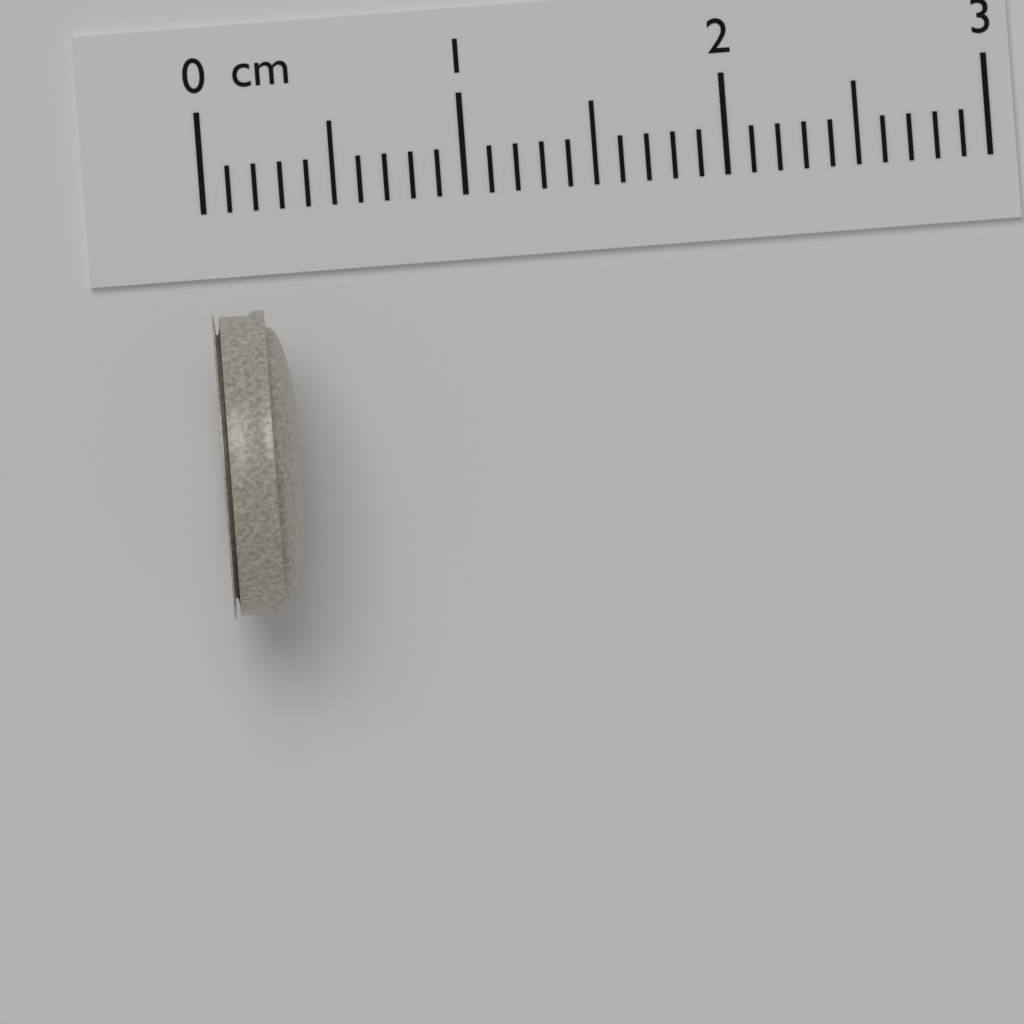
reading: 0.3 cm
